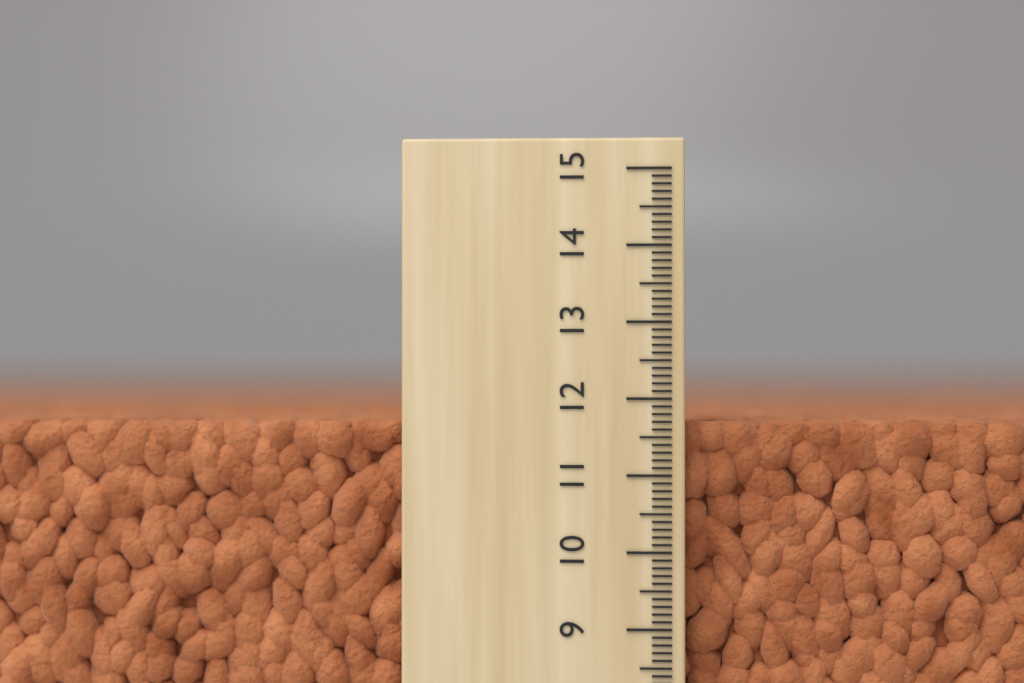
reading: 11.7 (no unit)
